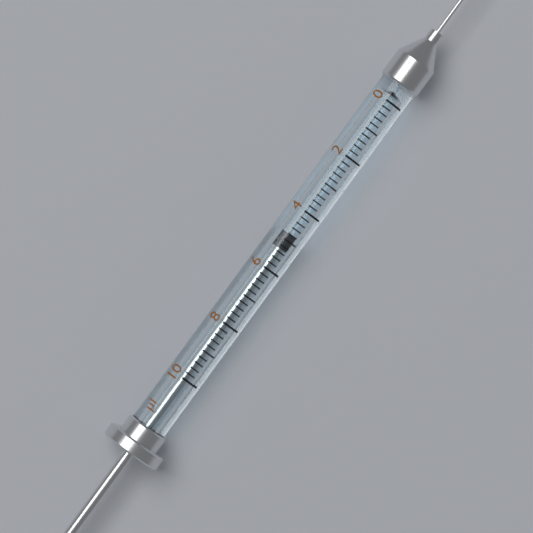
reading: 4.8 µl
